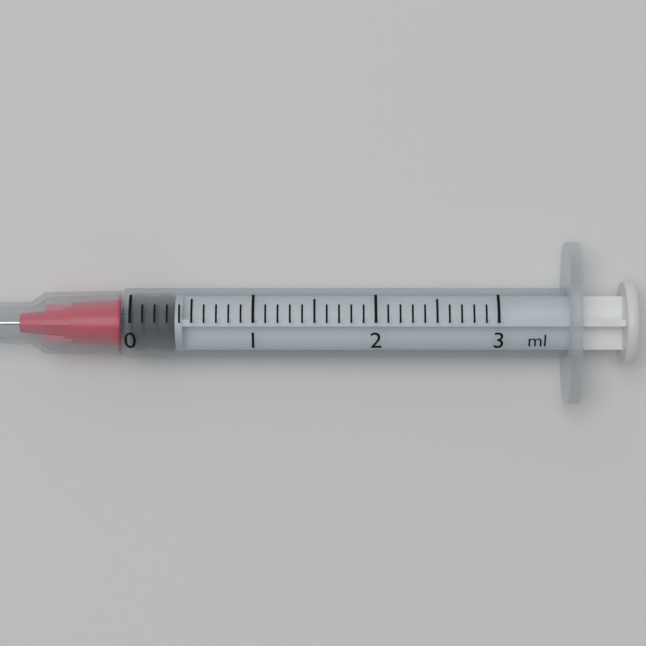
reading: 0.0 ml
